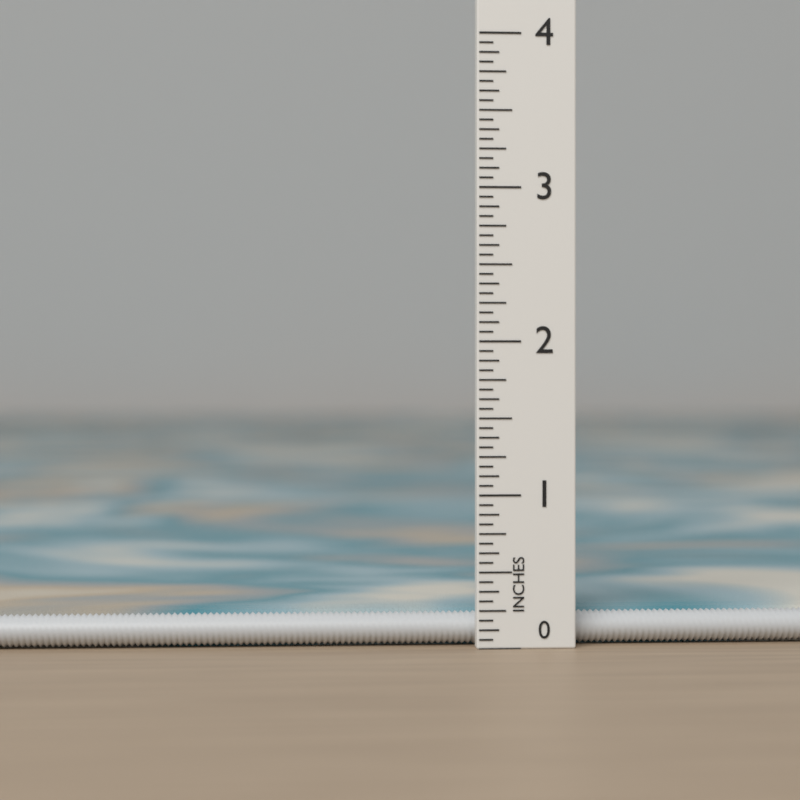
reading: 0.2500 in
